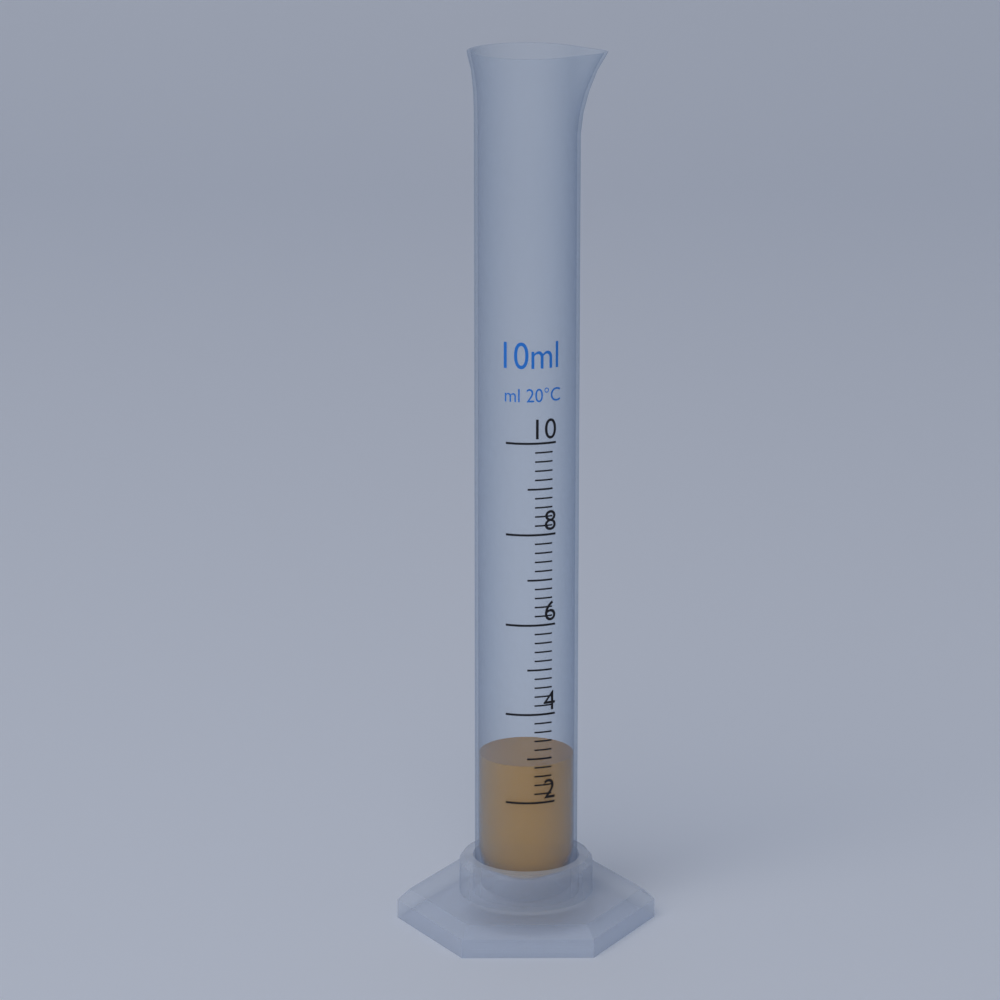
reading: 2.8 ml
